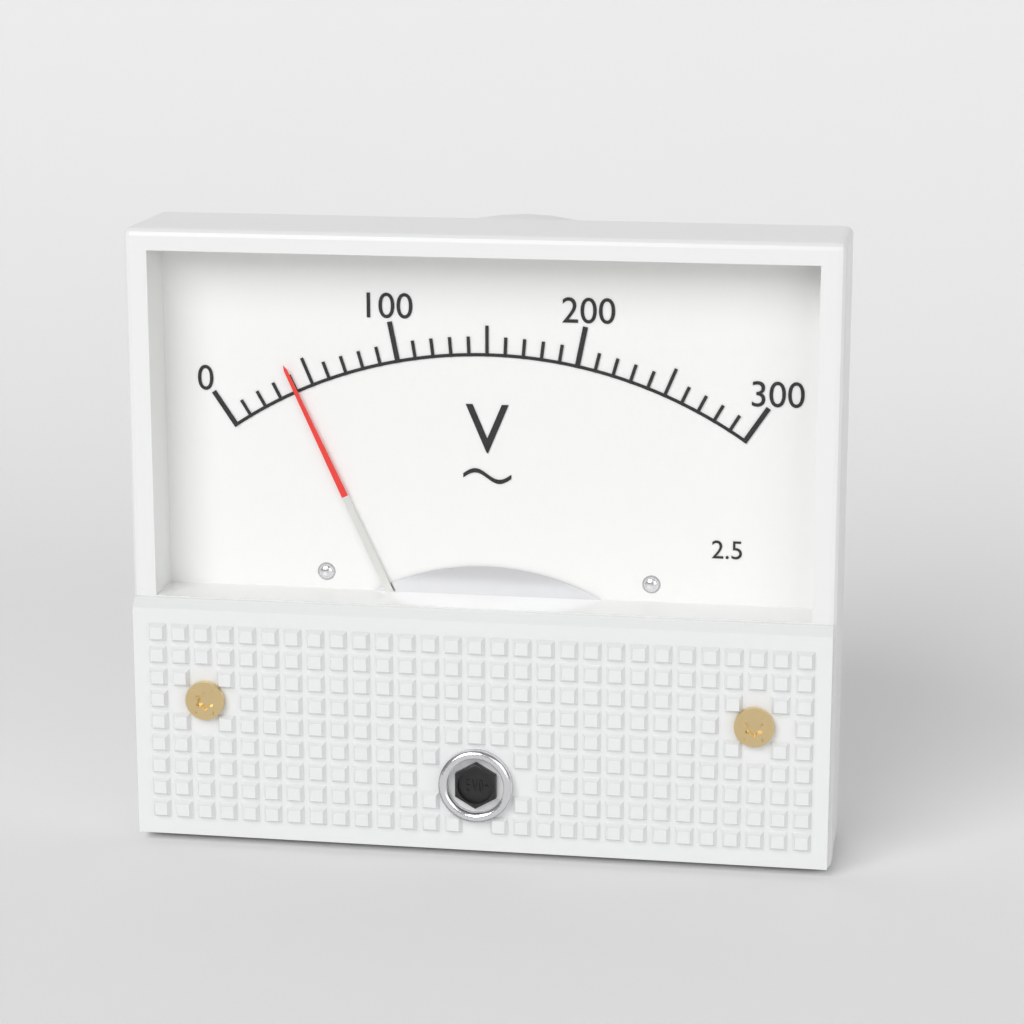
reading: 40 V
